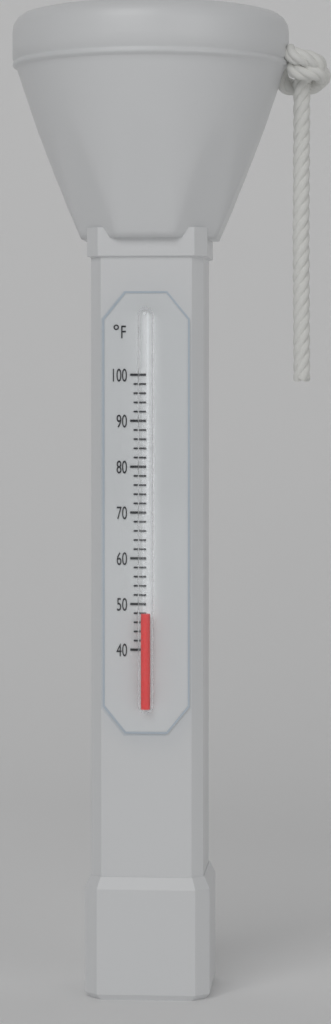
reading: 48 °F
